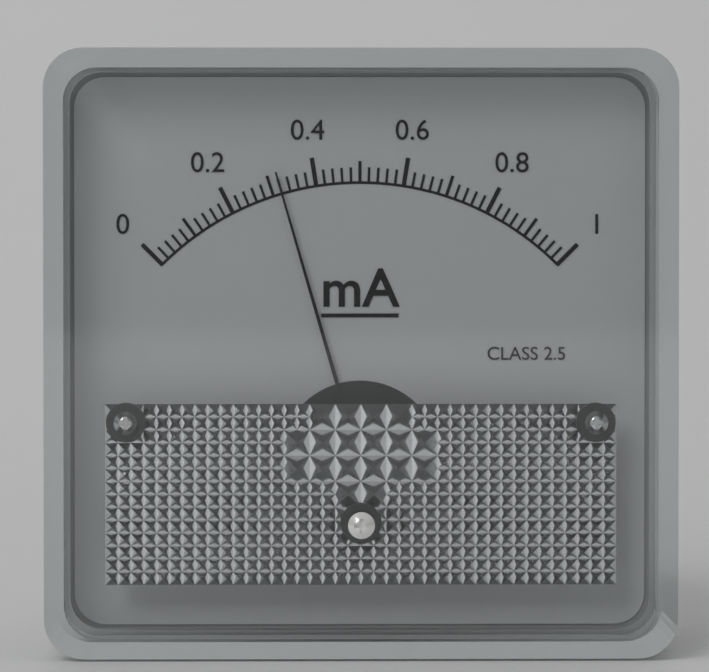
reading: 0.32 mA
